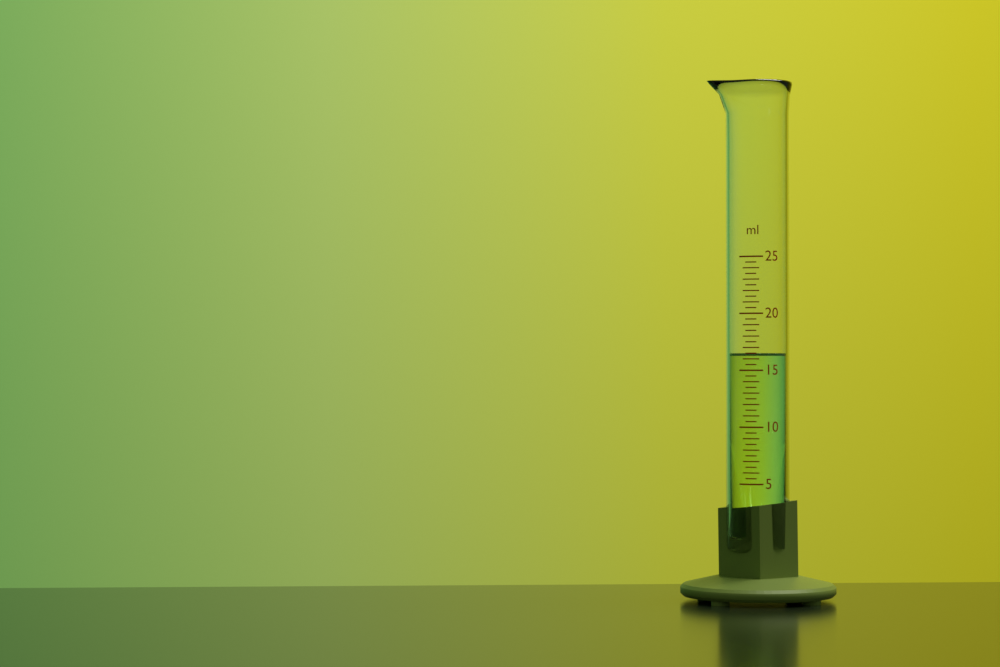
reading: 16.5 ml
